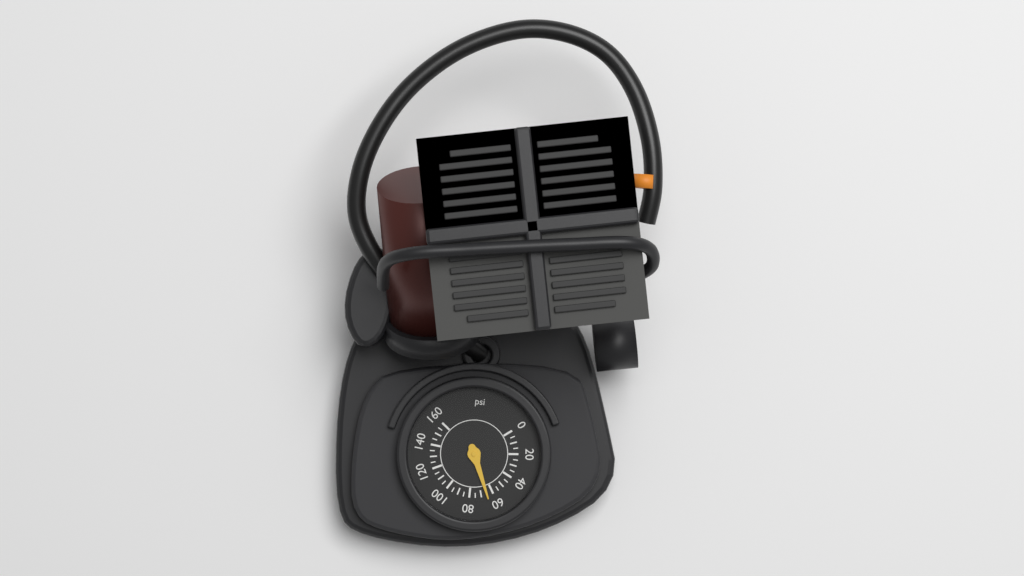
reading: 65 psi
